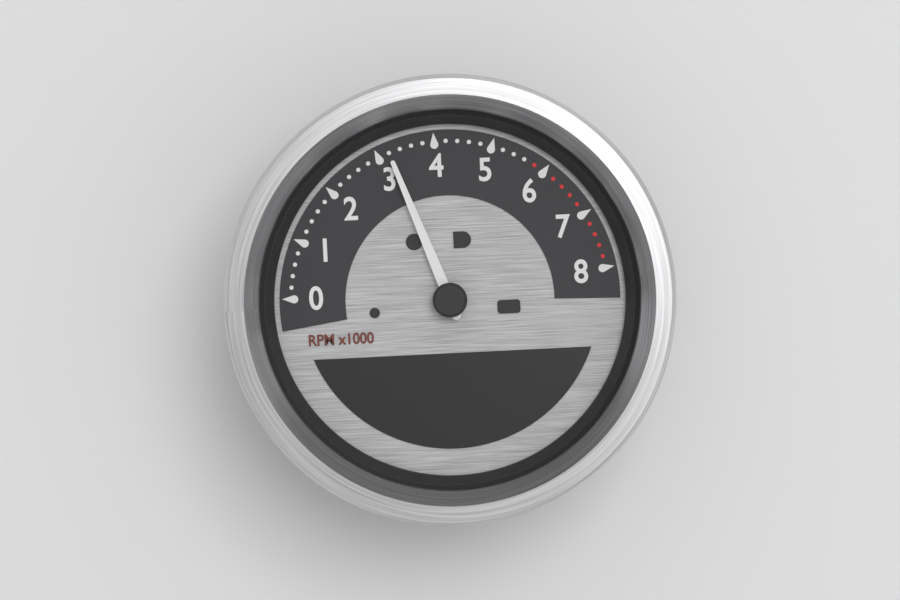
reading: 3200 RPM
